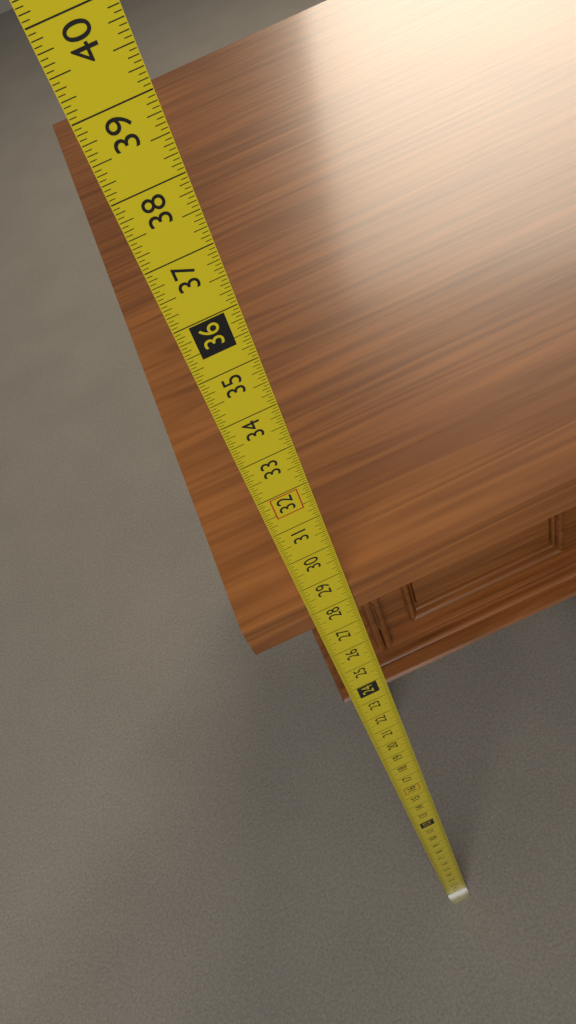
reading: 28.4375 in
